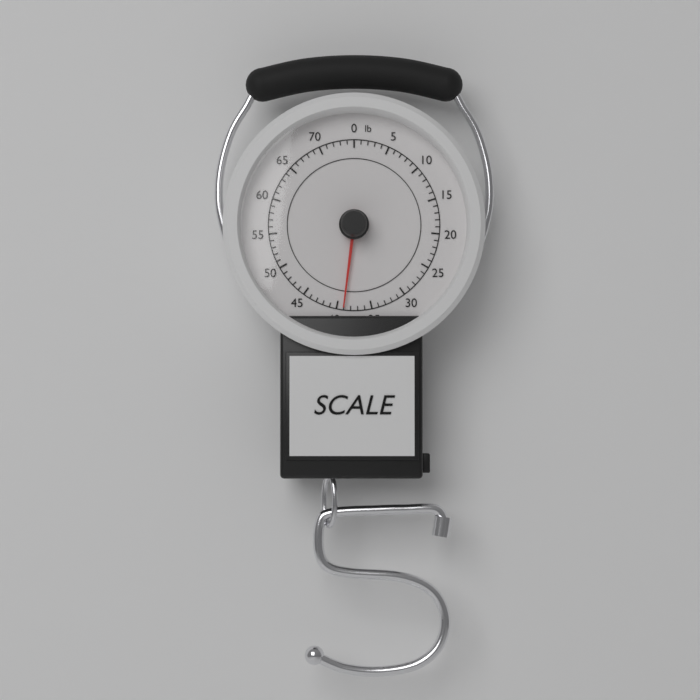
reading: 39 lb
